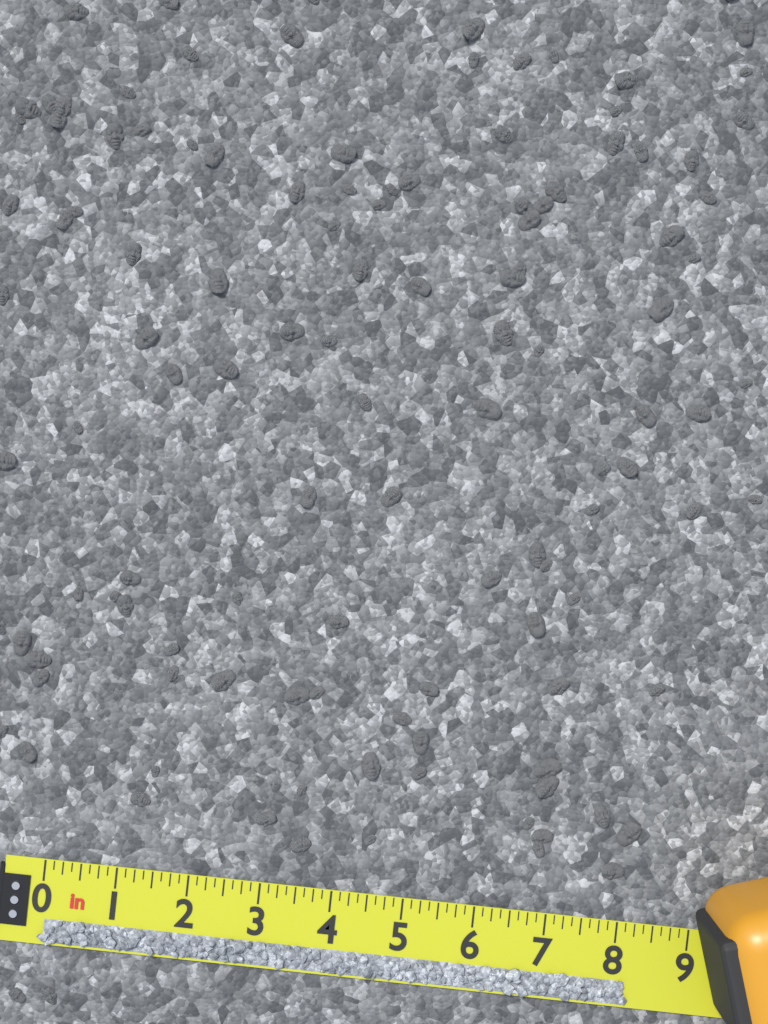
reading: 8.250 in
